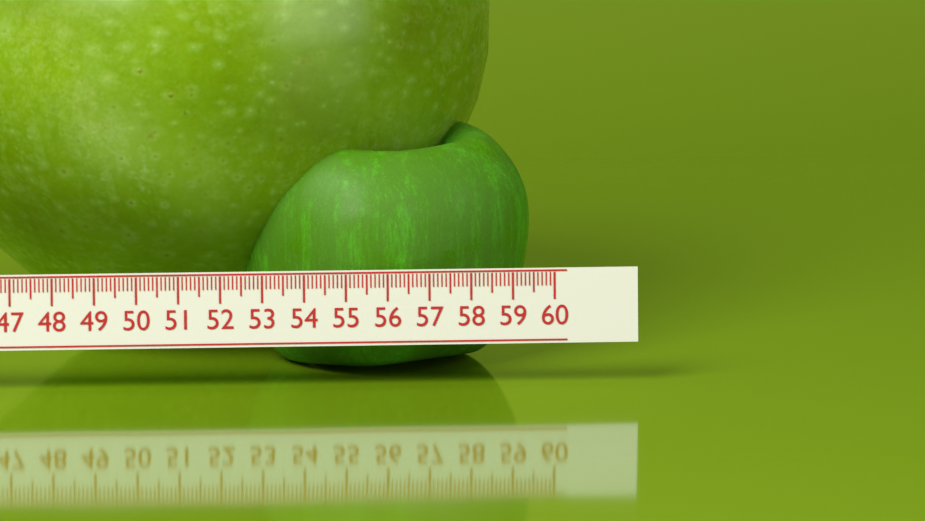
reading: 59.1 (no unit)
